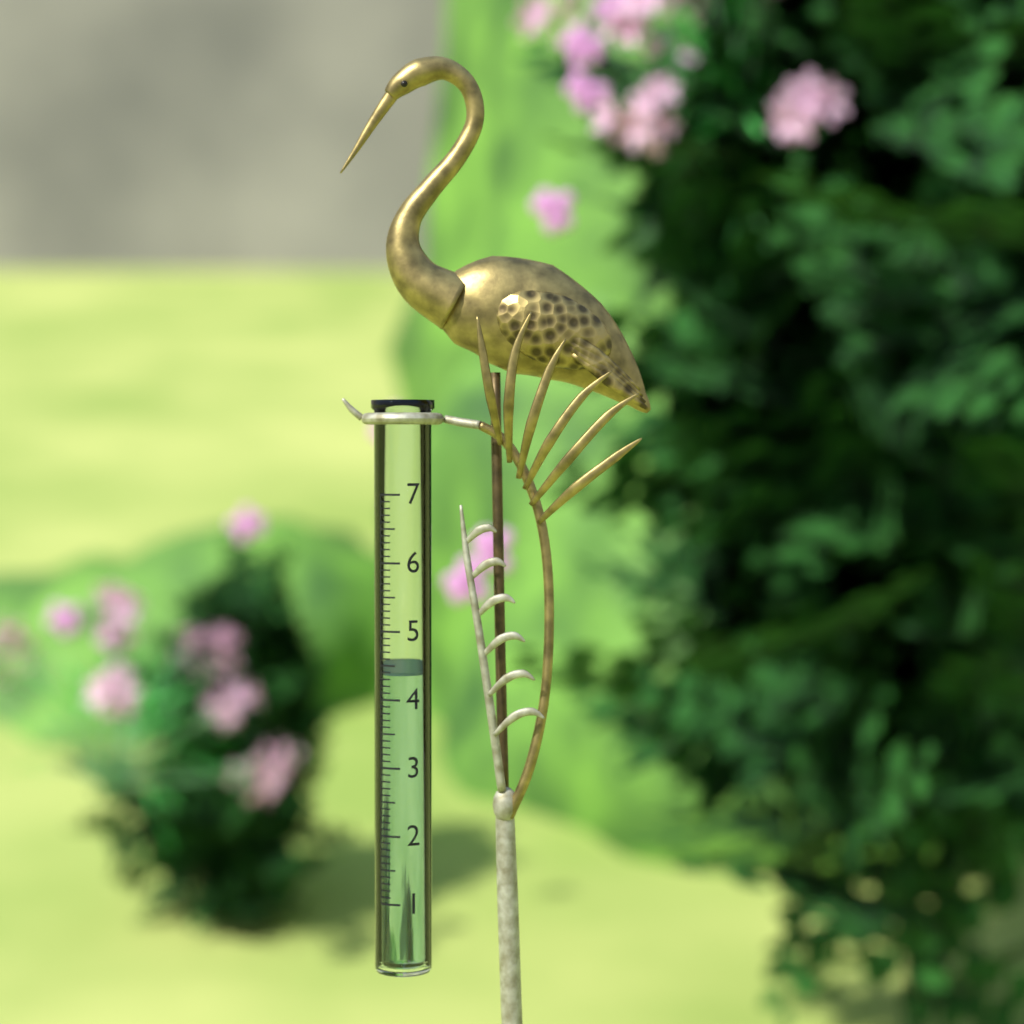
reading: 4.4 (no unit)
